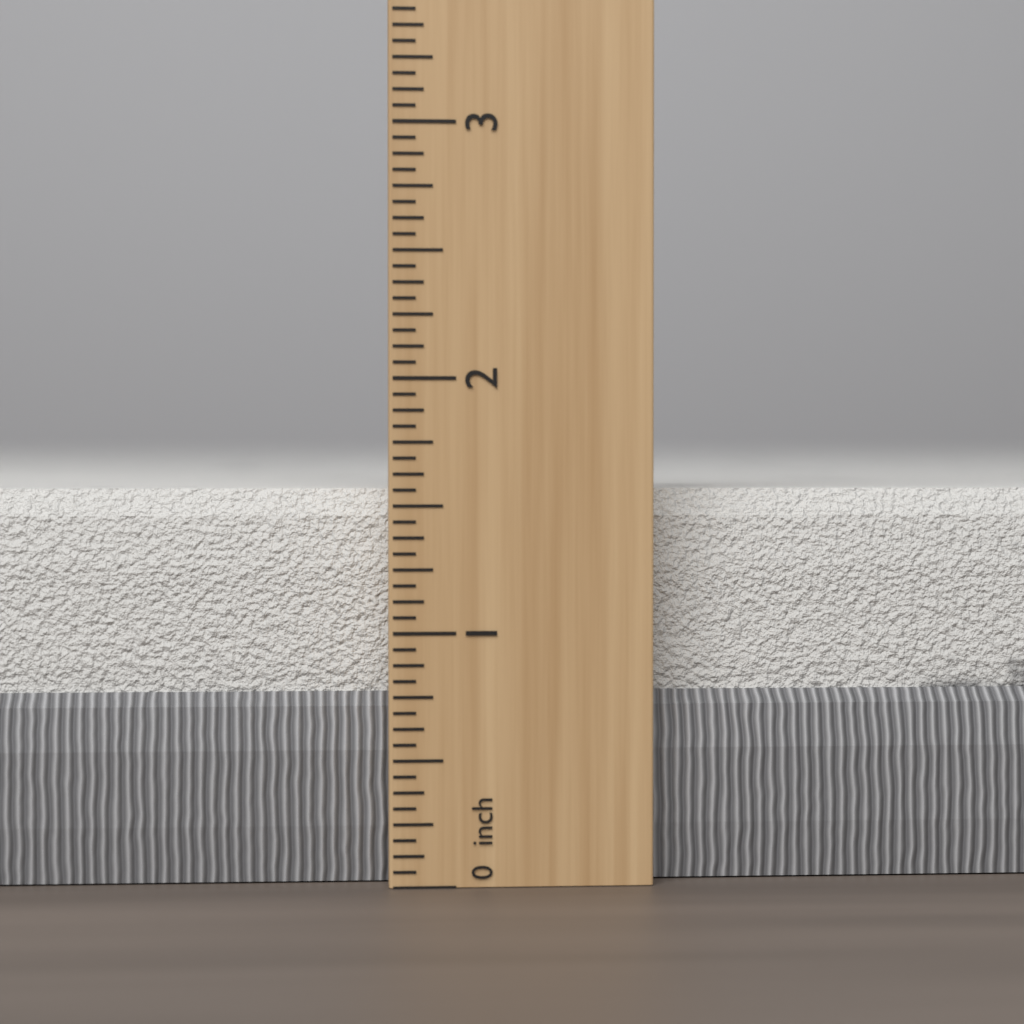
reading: 1.5625 inch
